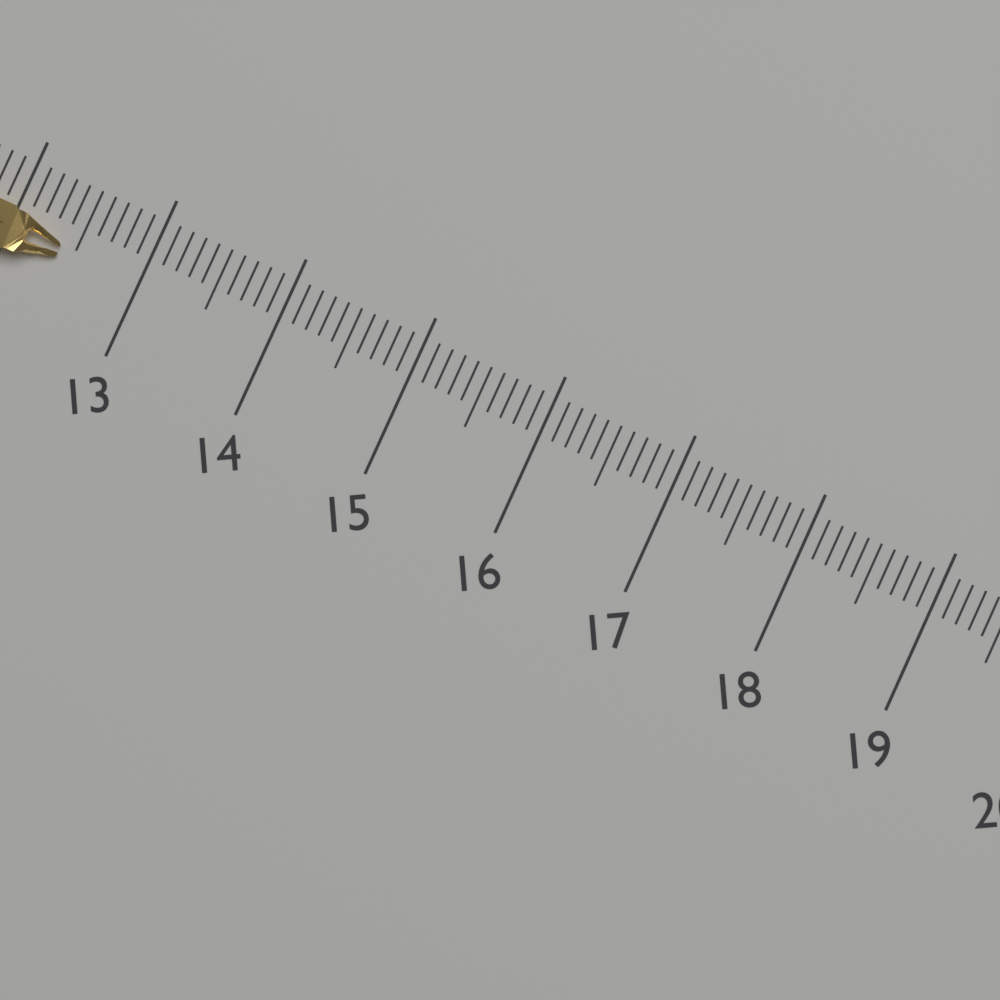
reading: 12.4 (no unit)
